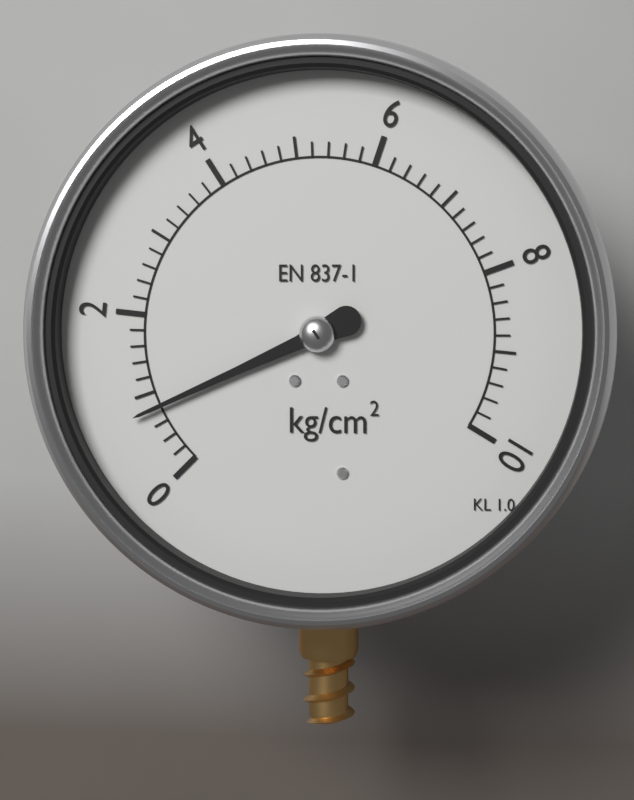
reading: 0.8 kg/cm²
